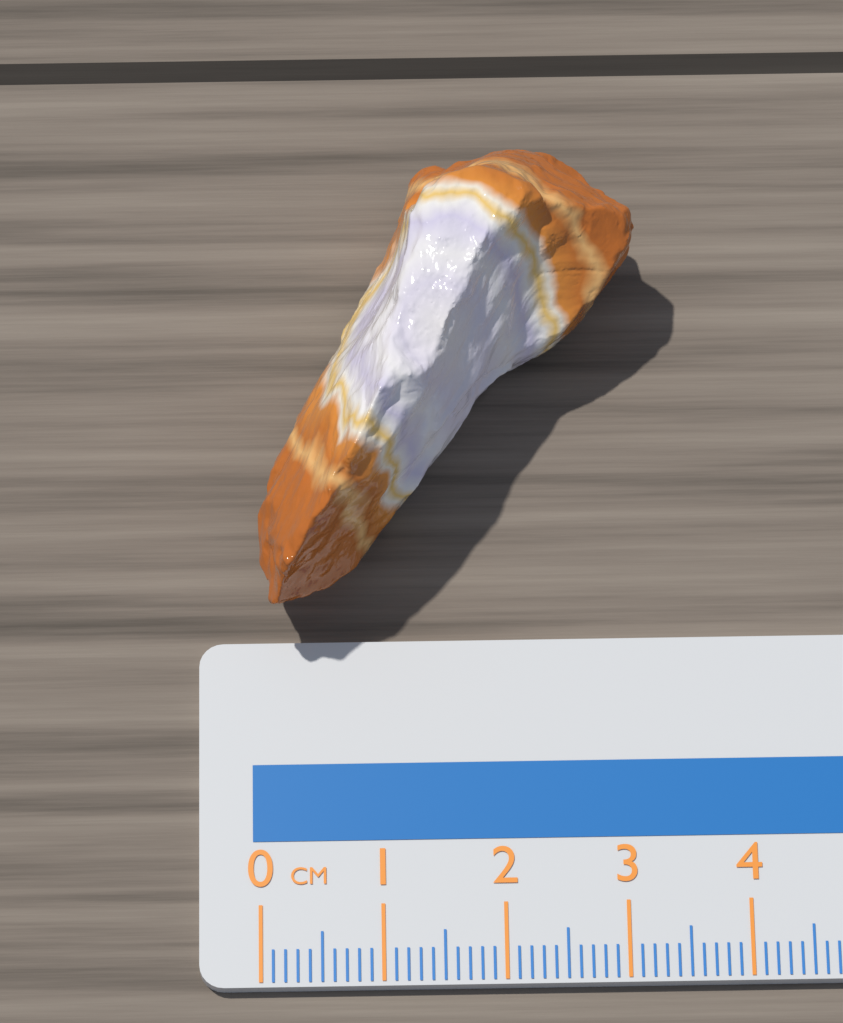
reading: 3.2 cm
